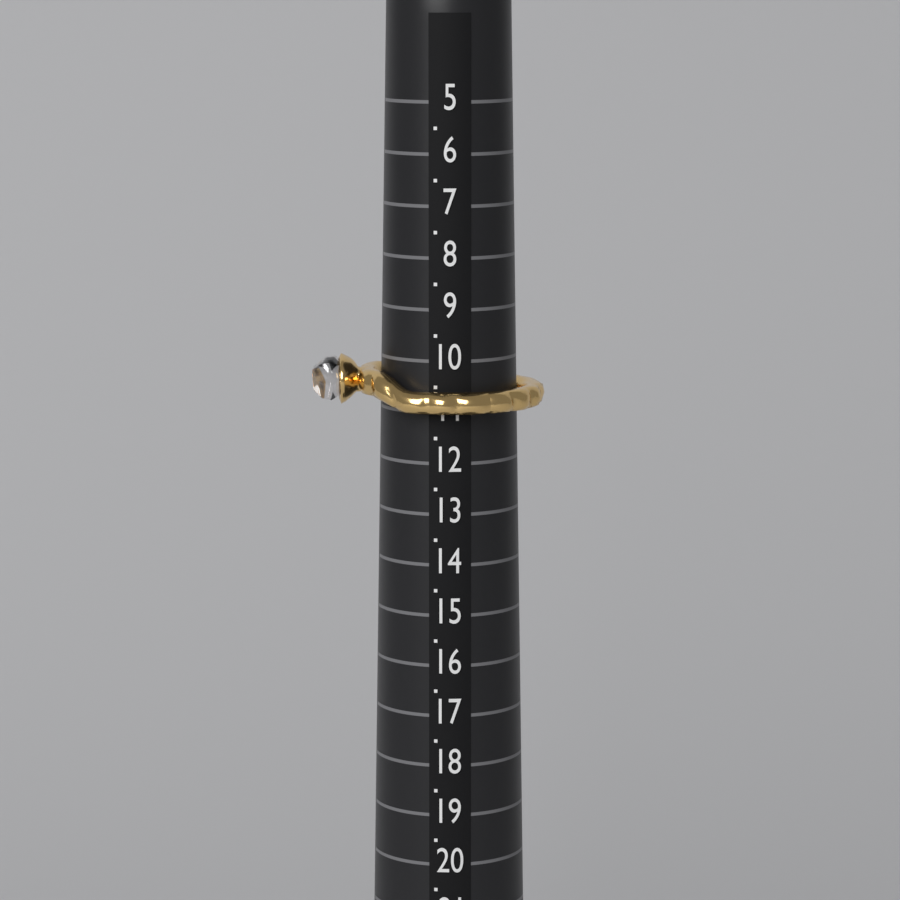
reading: 11.0 (no unit)
